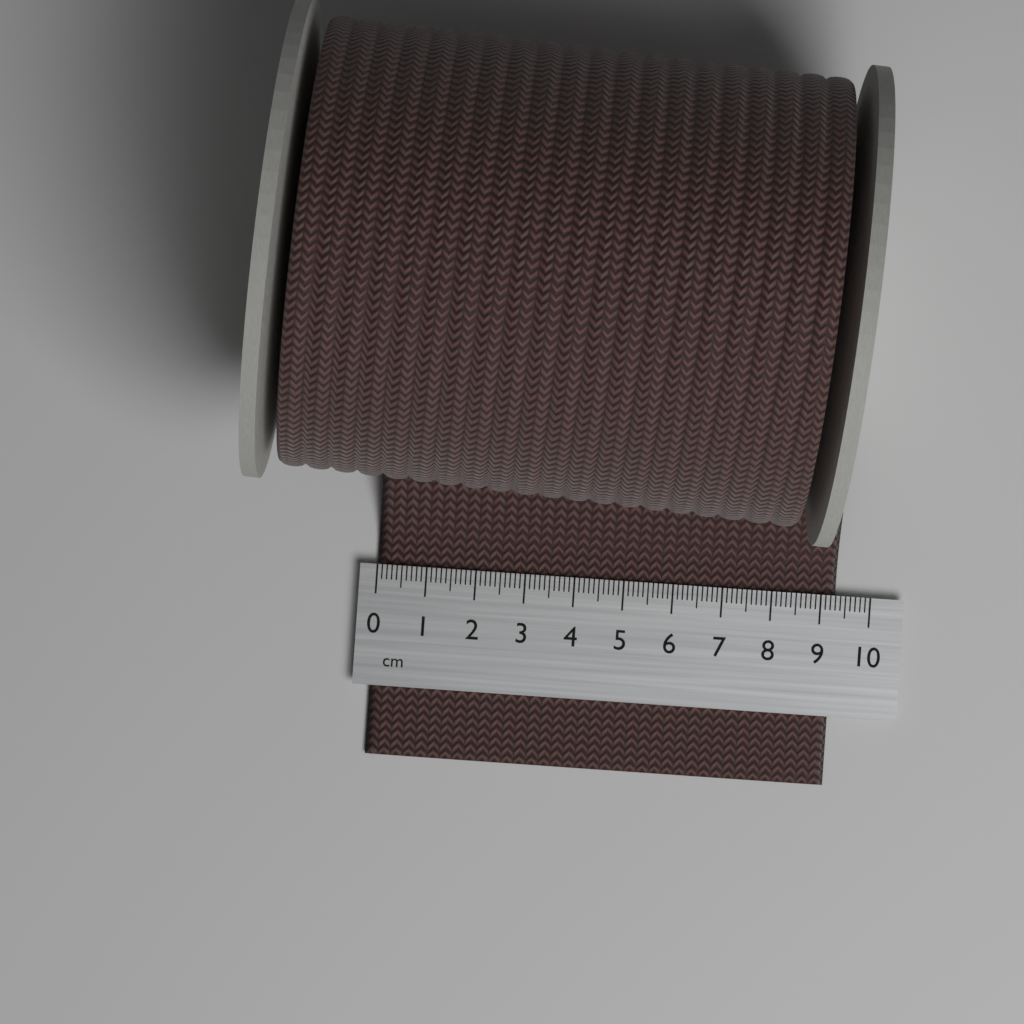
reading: 9.3 cm
